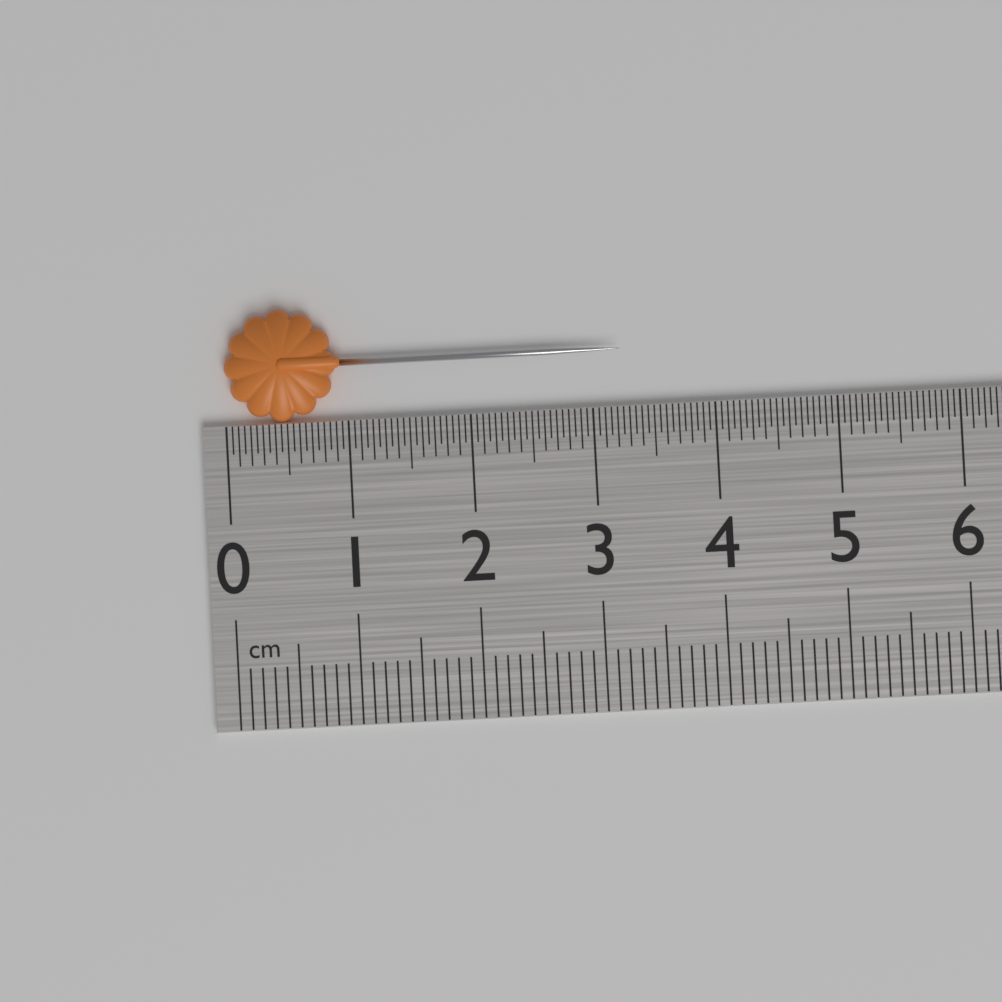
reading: 3.25 cm
